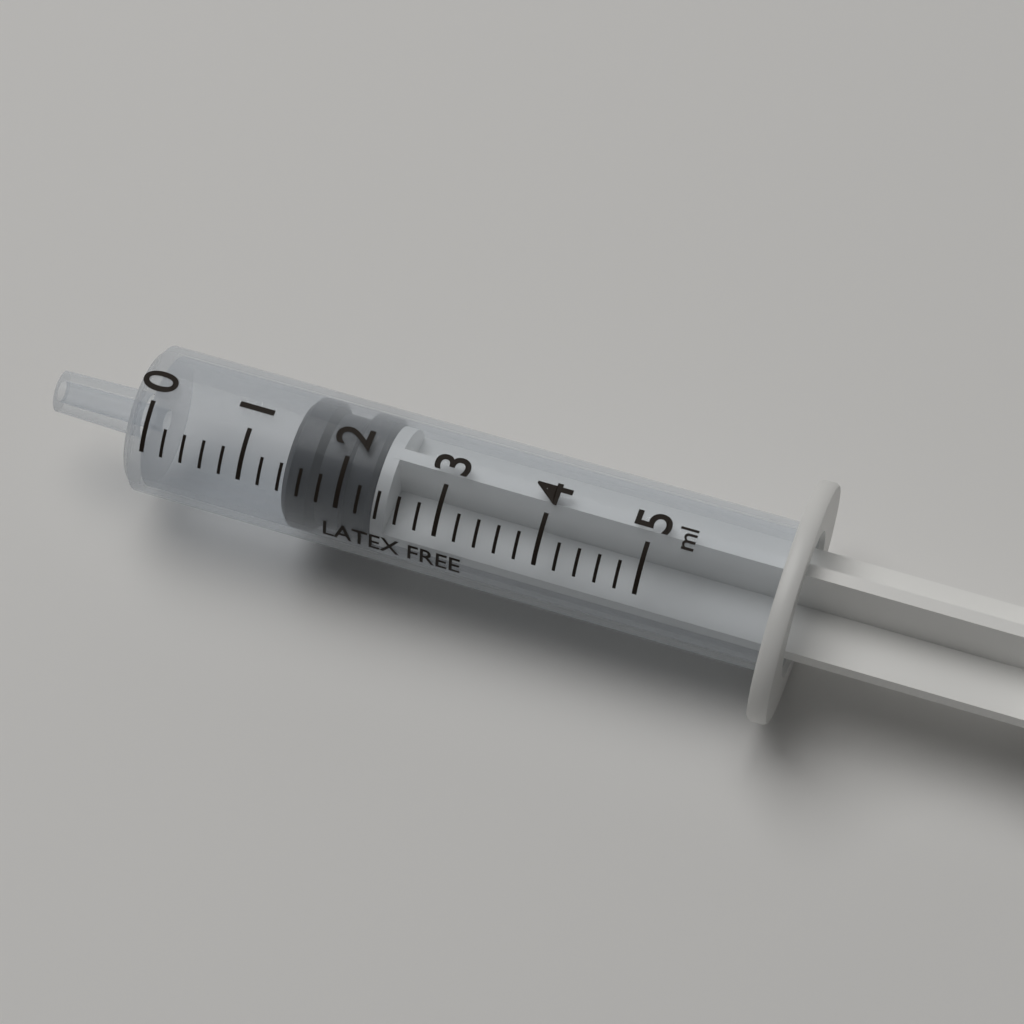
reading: 1.4 ml
